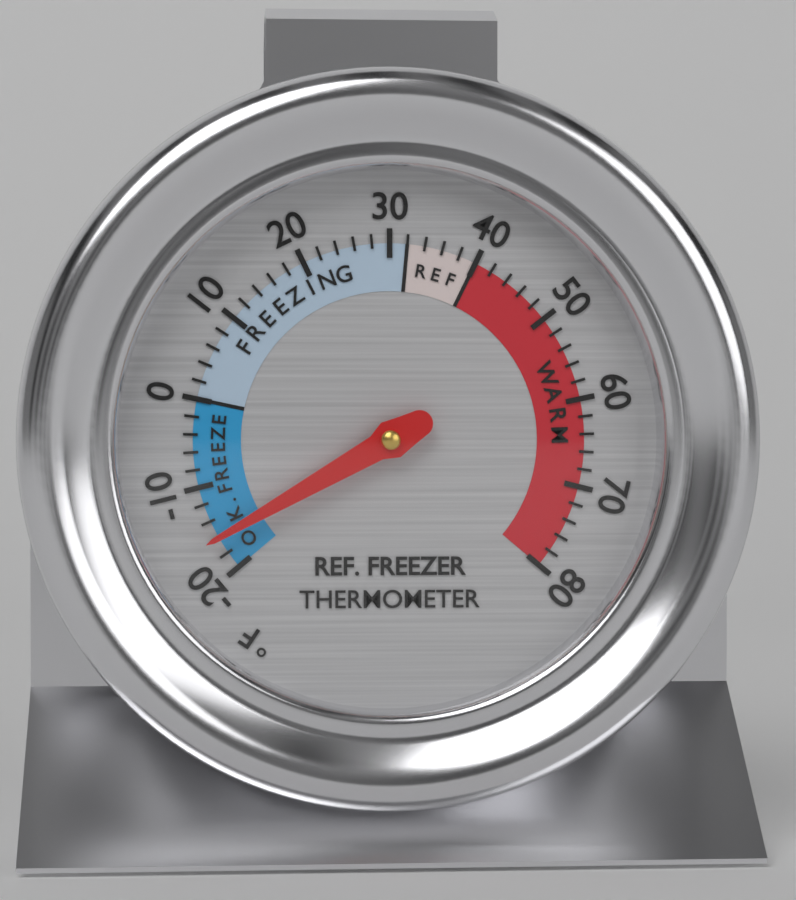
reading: -16 °F
